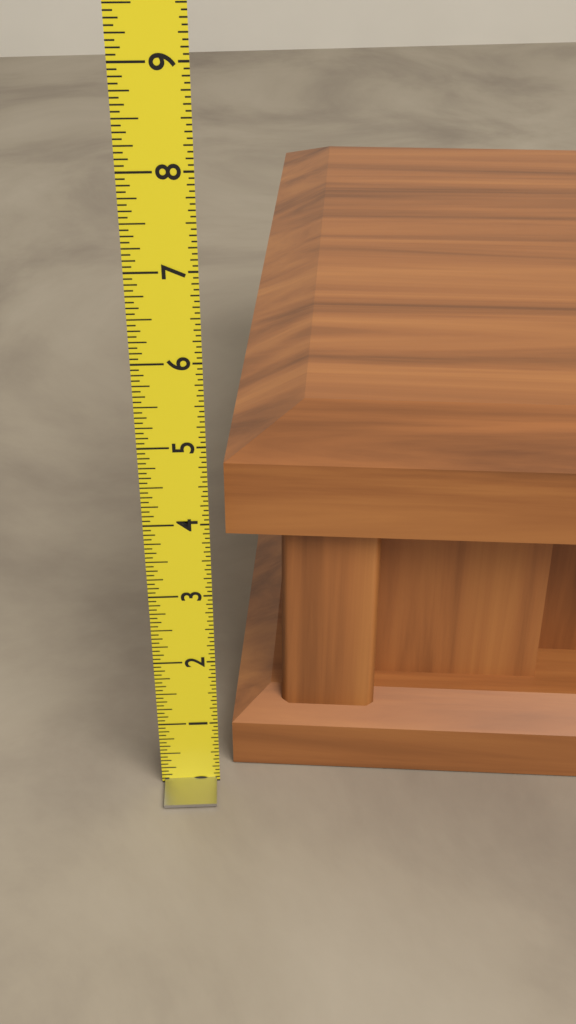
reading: 5.0000 (no unit)
